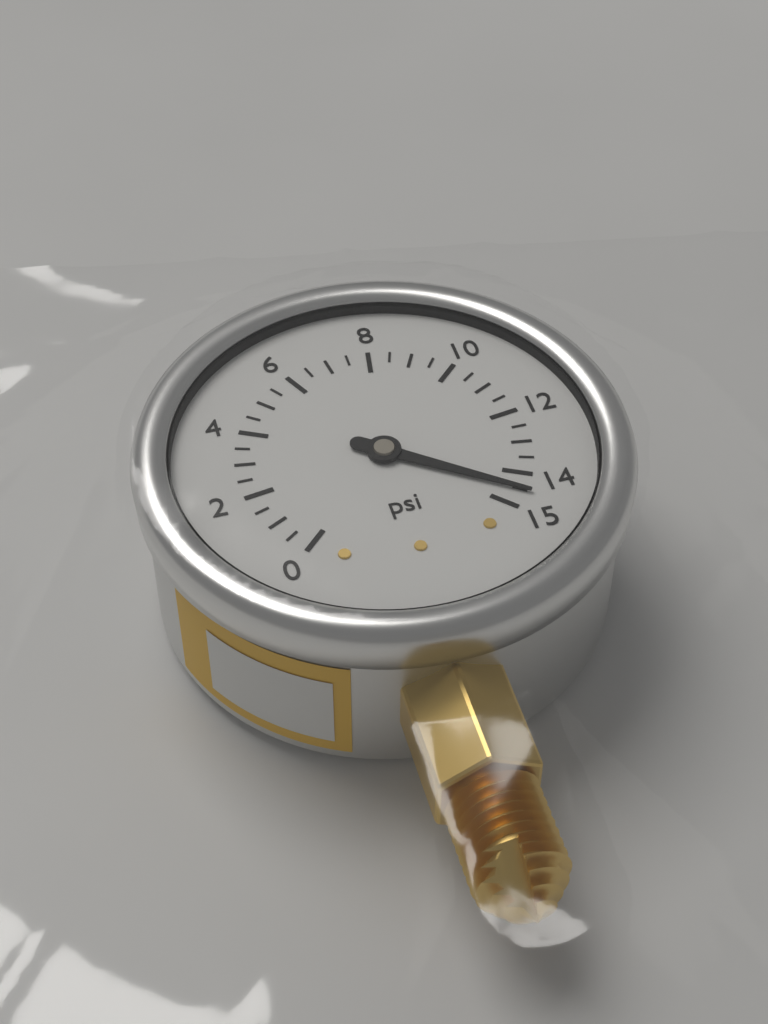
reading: 14.5 psi
